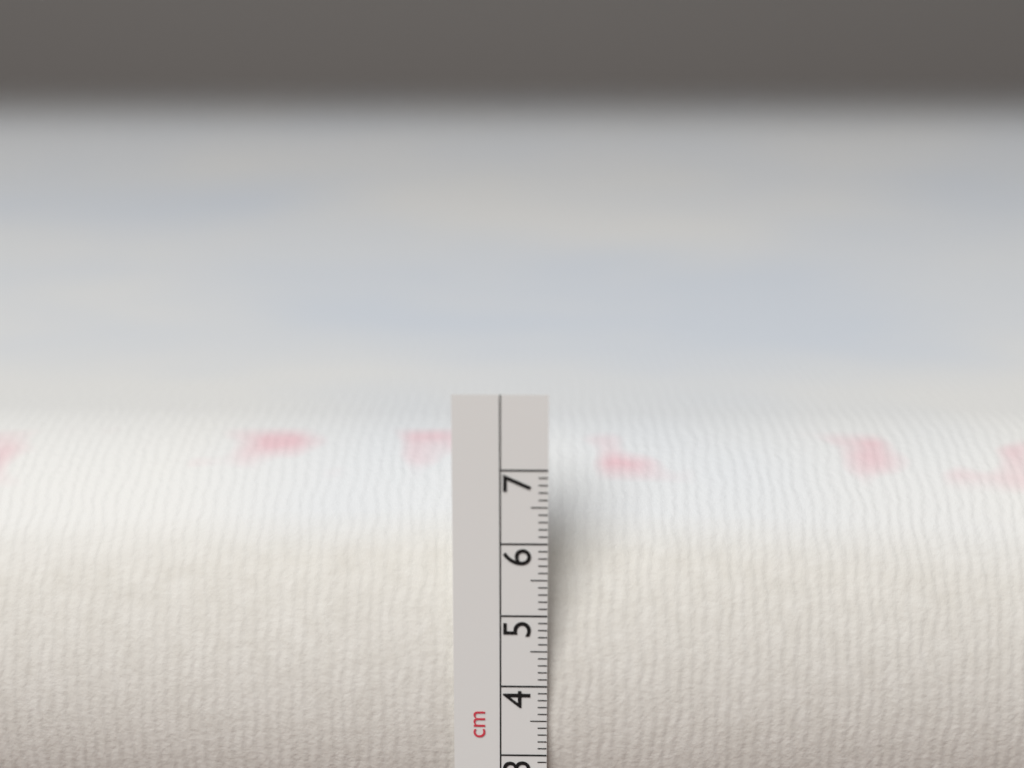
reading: 6.9 cm
